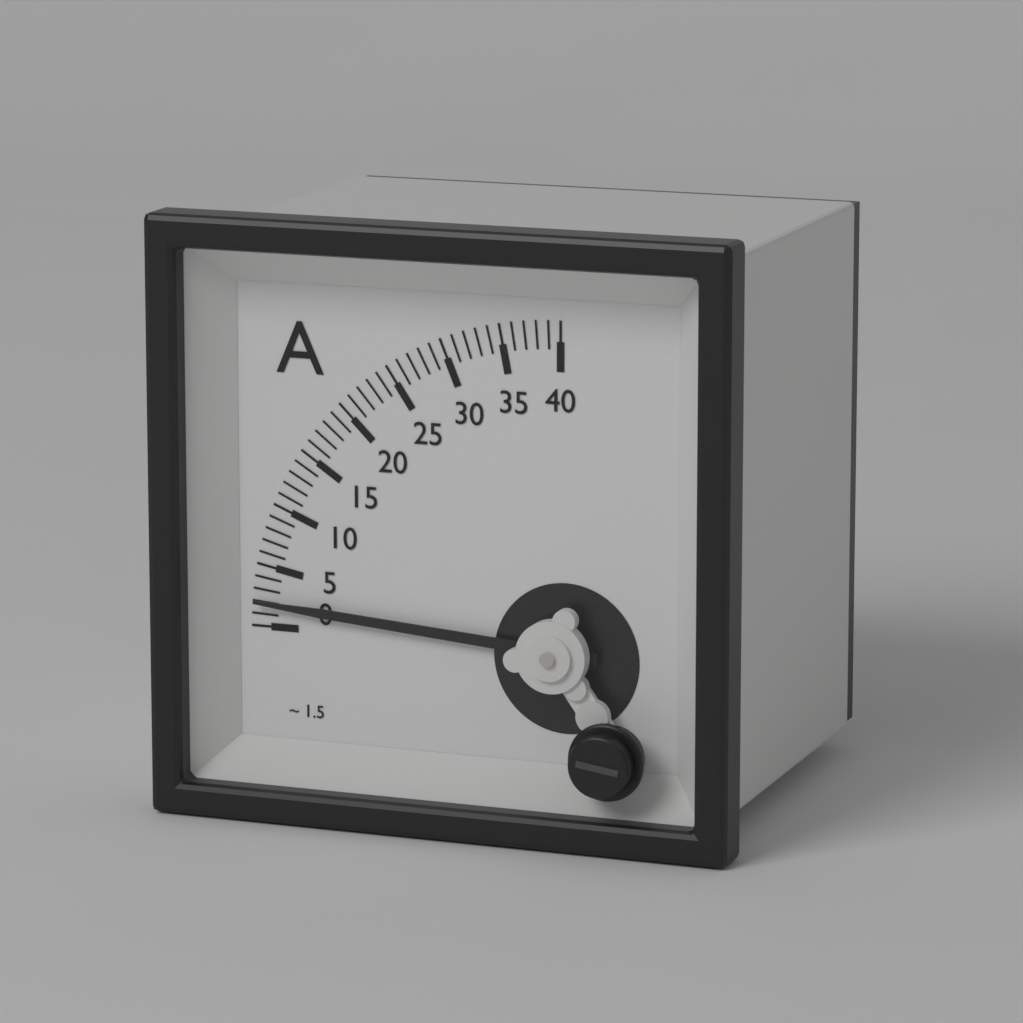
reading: 2 A
